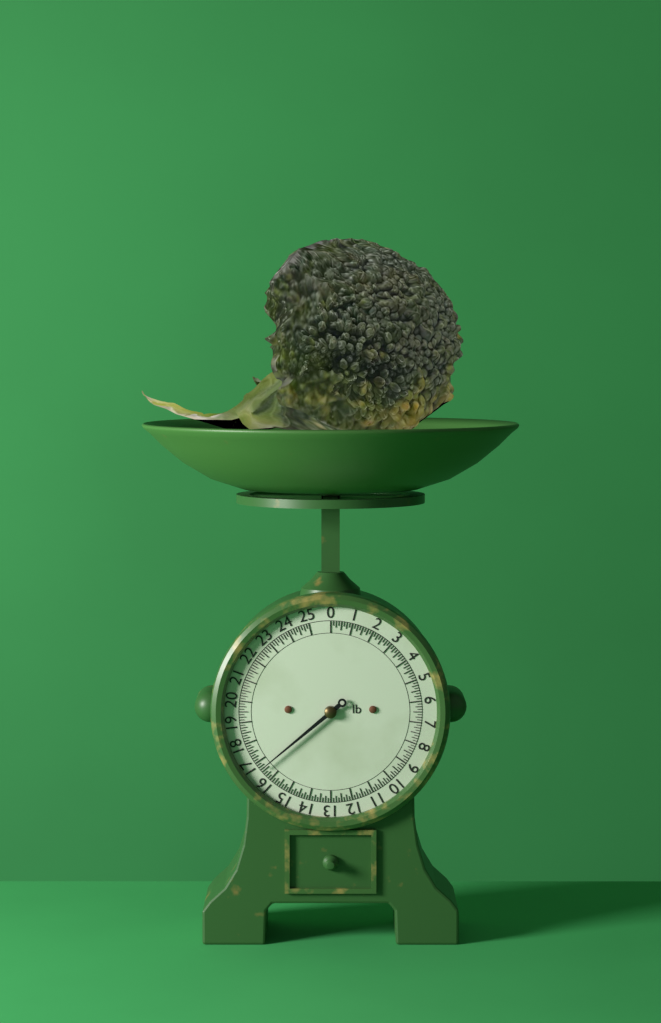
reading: 16.625 lb
